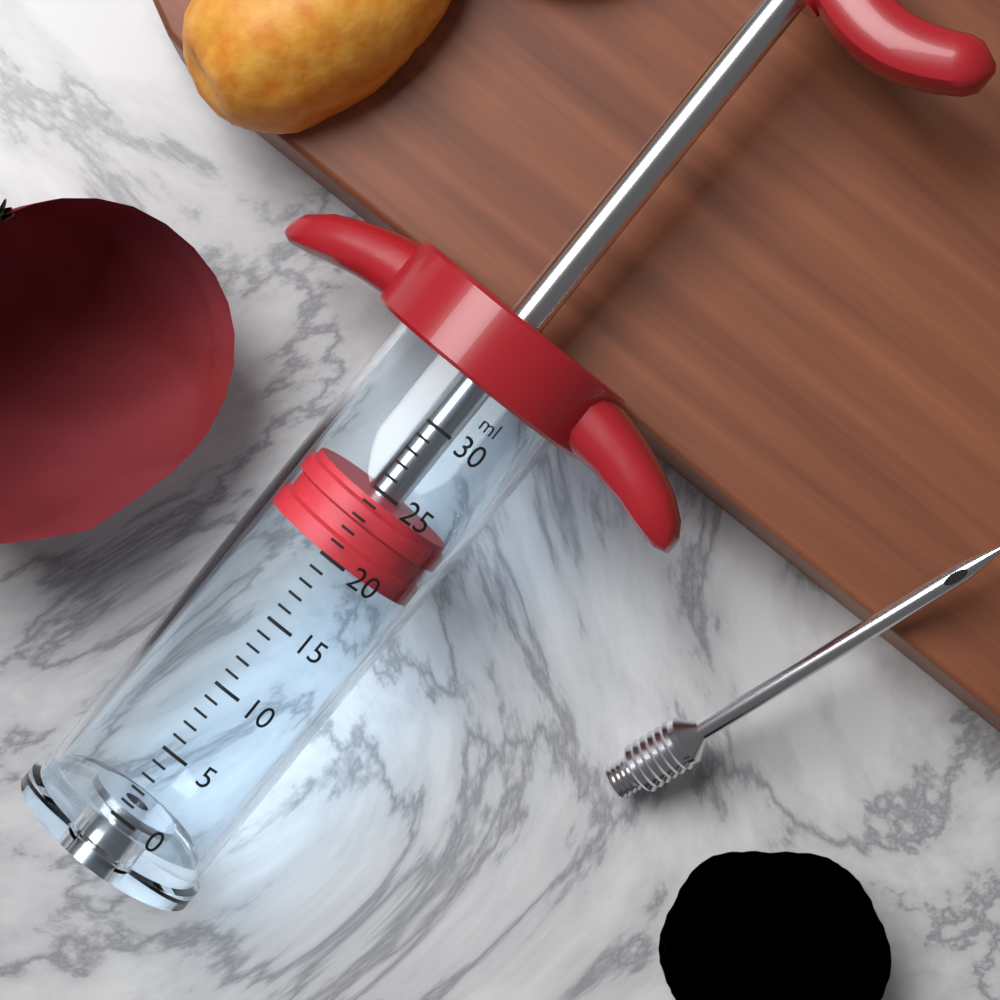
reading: 20 ml
